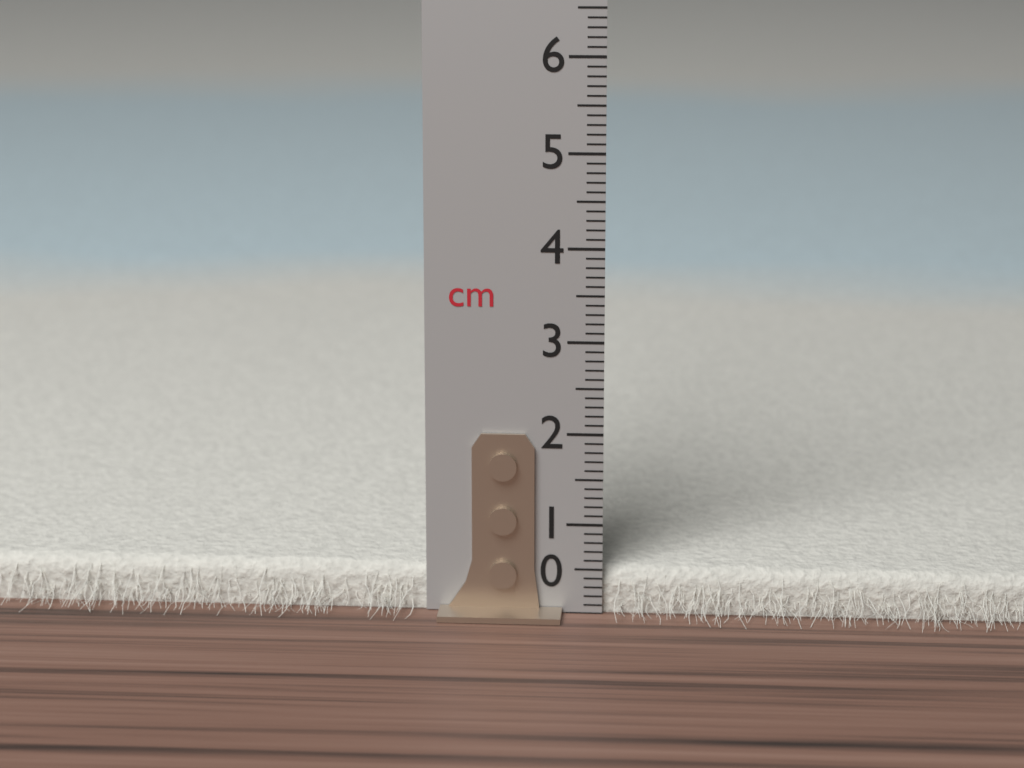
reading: 0.5 cm
